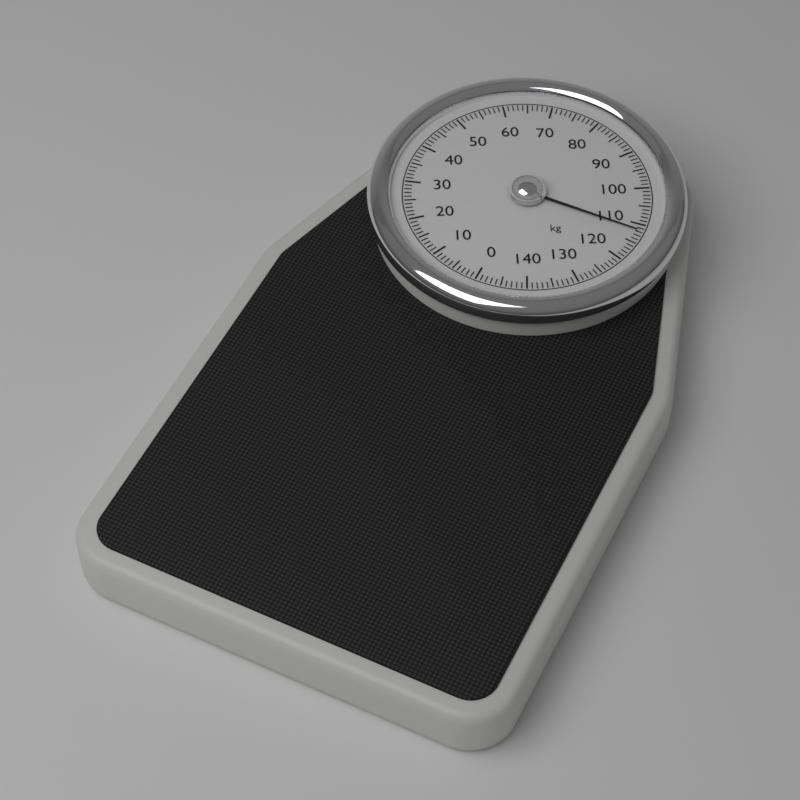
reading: 112 kg
